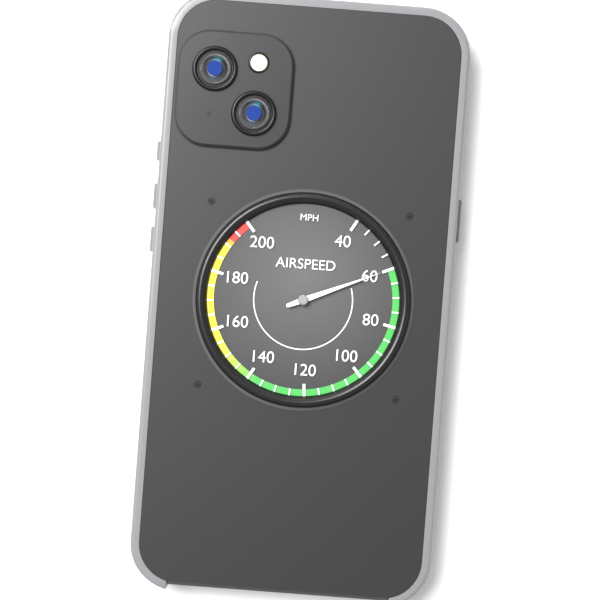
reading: 60 mph
